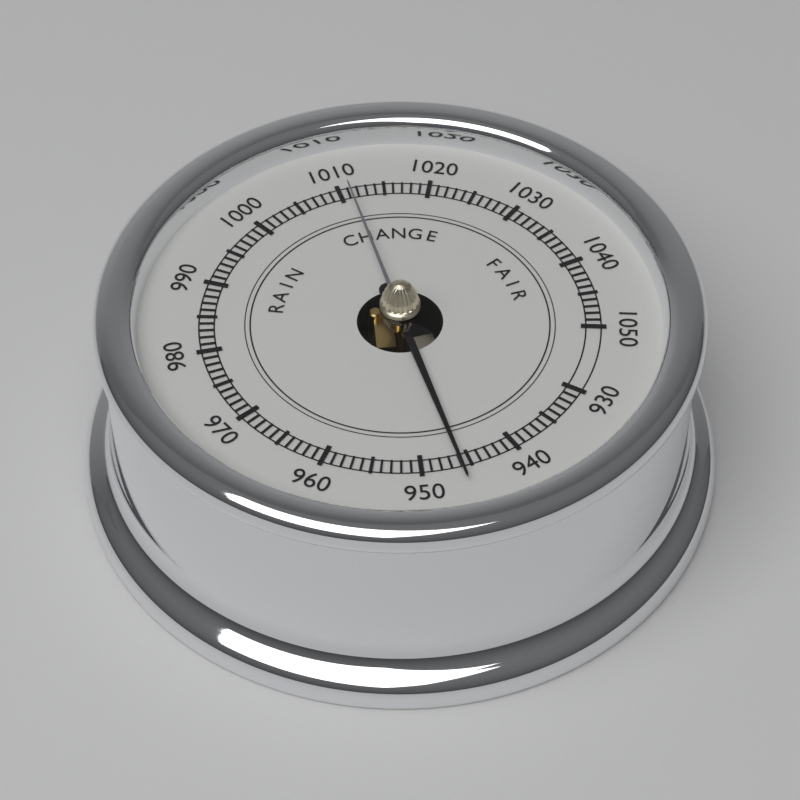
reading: 946 (no unit)
